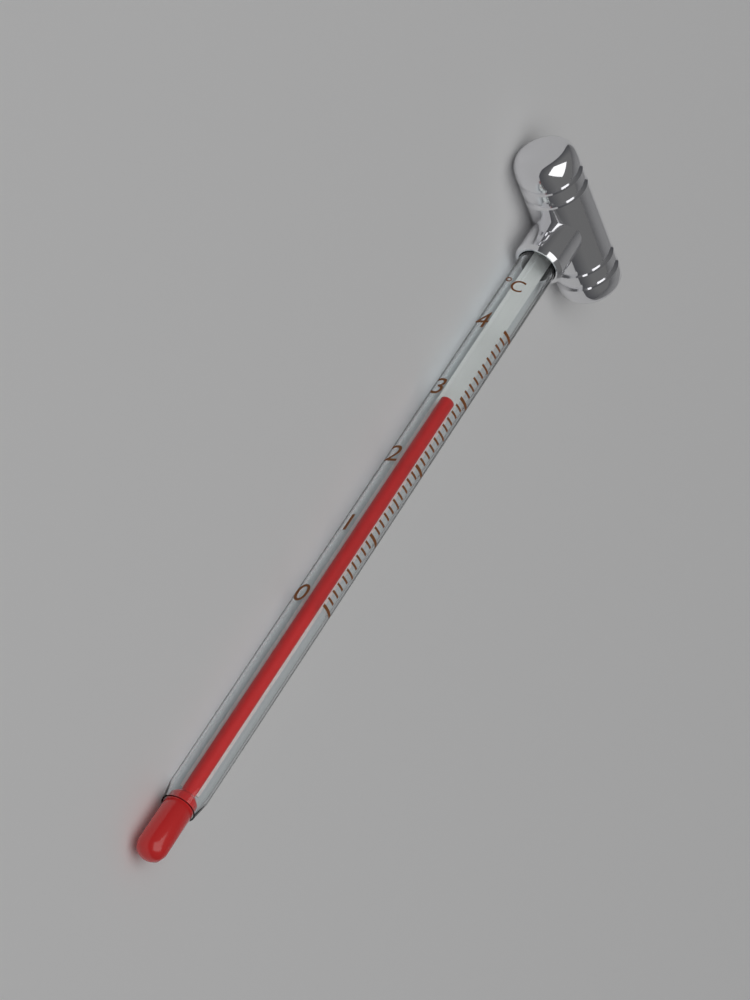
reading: 3.0 °C
